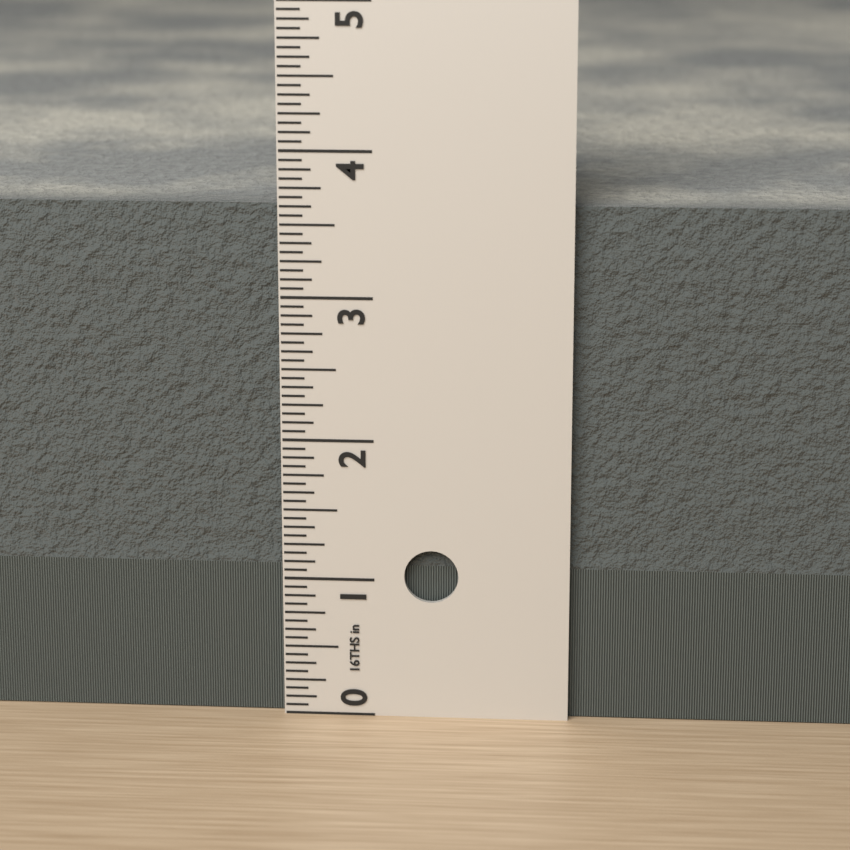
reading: 3.6250 in
